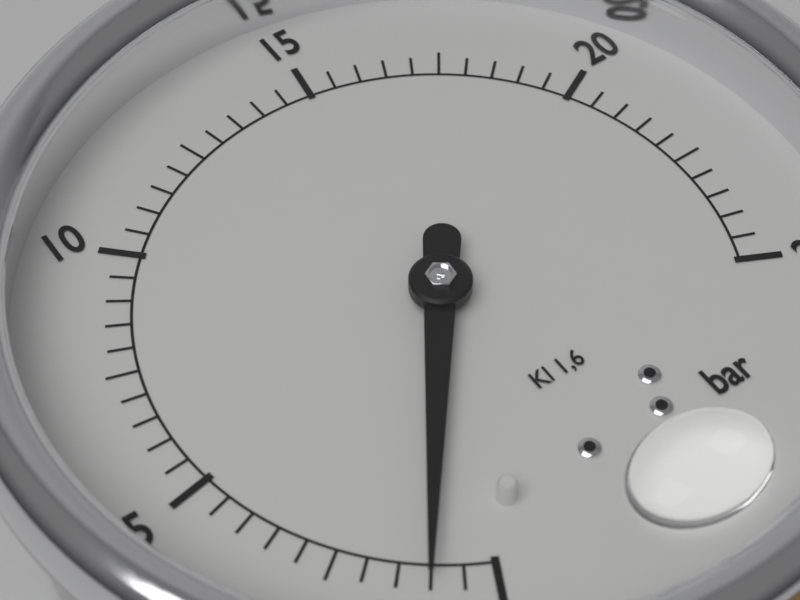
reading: 1.0 bar
